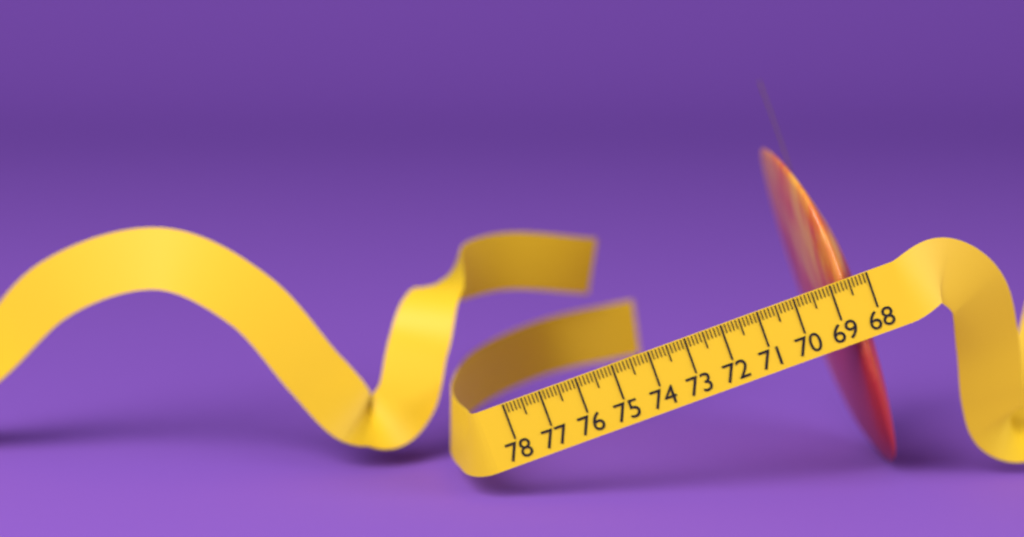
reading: 69.2 cm
